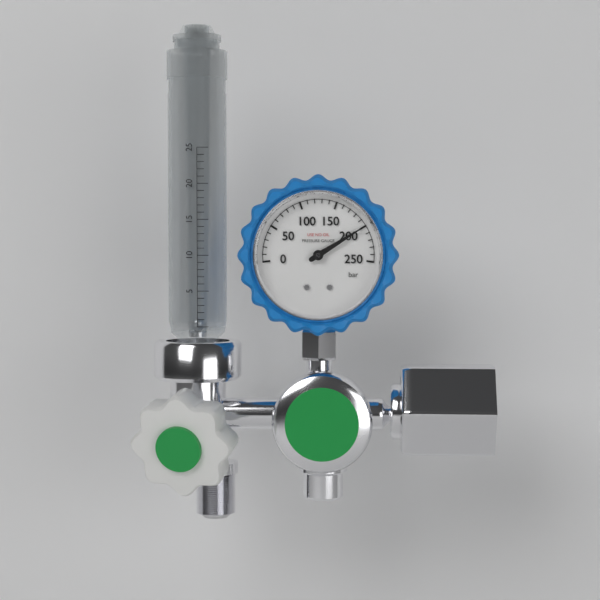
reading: 200 bar
